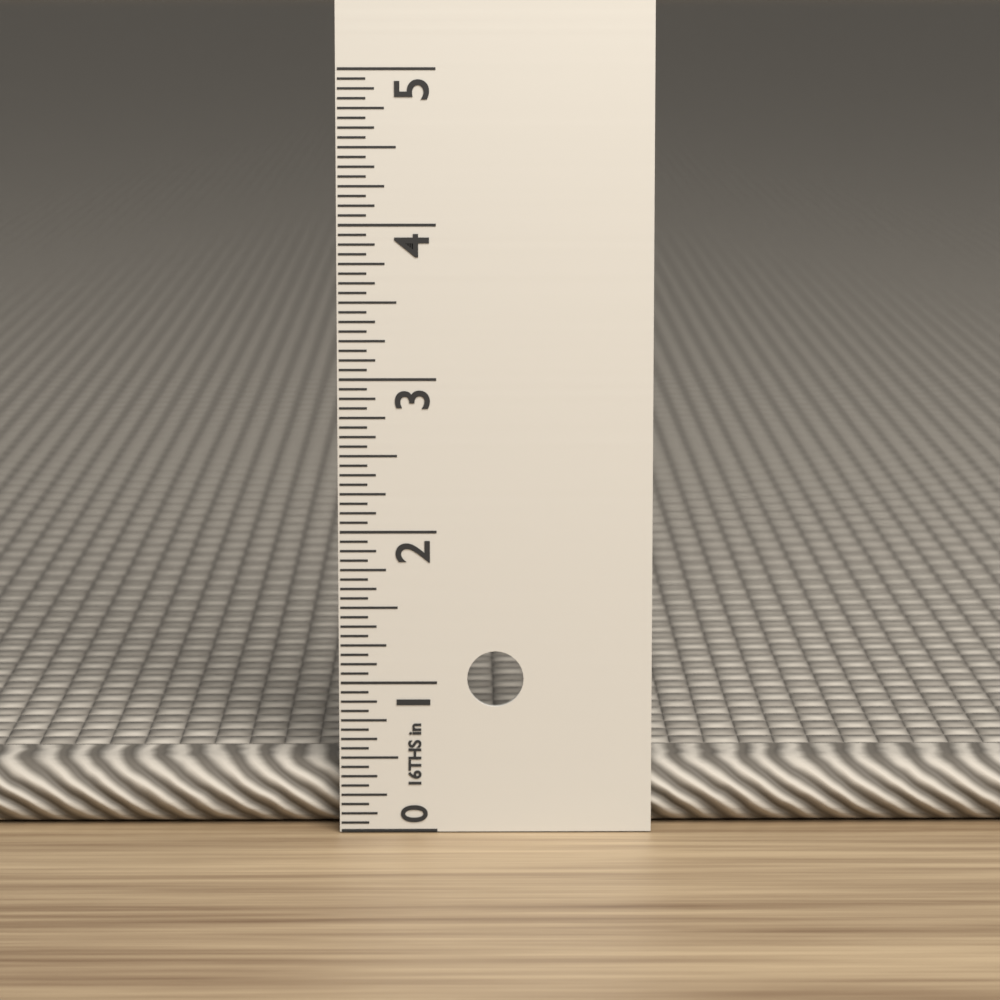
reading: 0.4375 in
